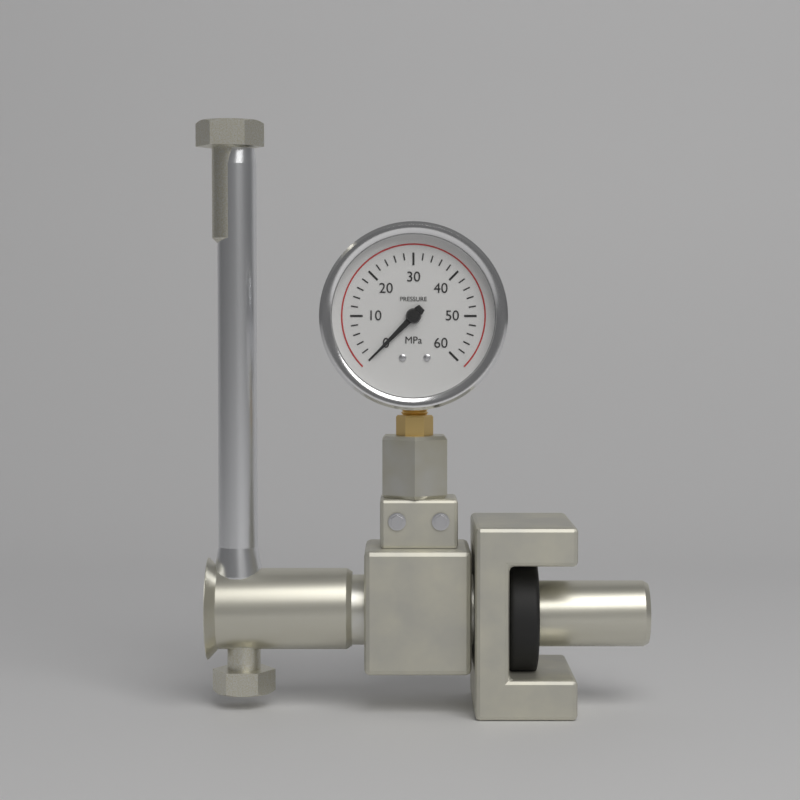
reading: 0 MPa
